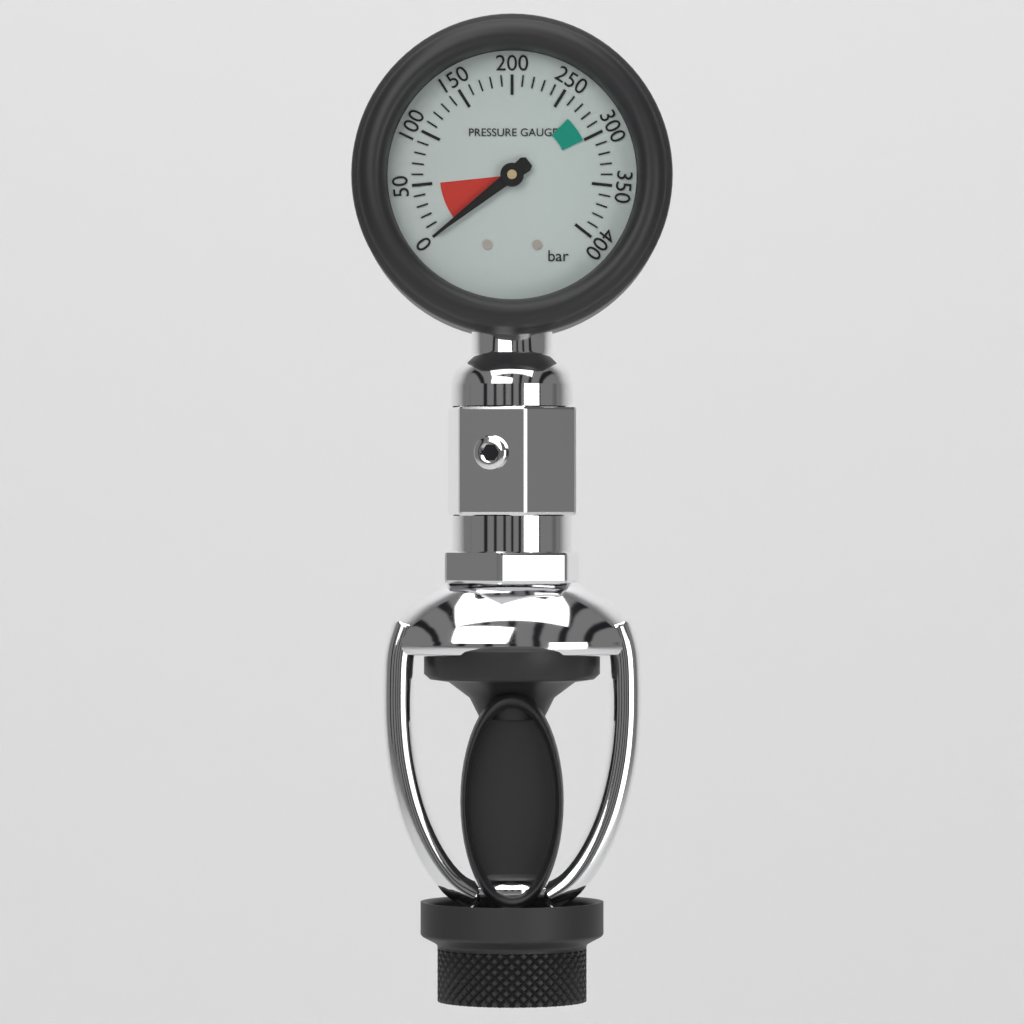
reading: 0 bar
